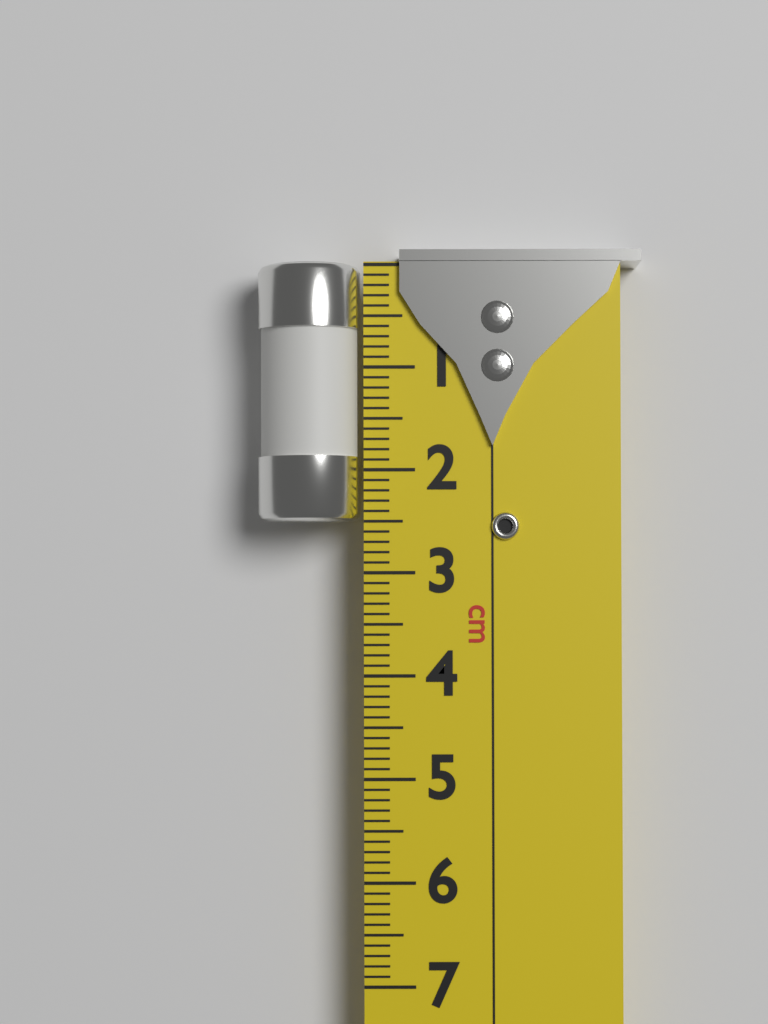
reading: 2.5 cm
